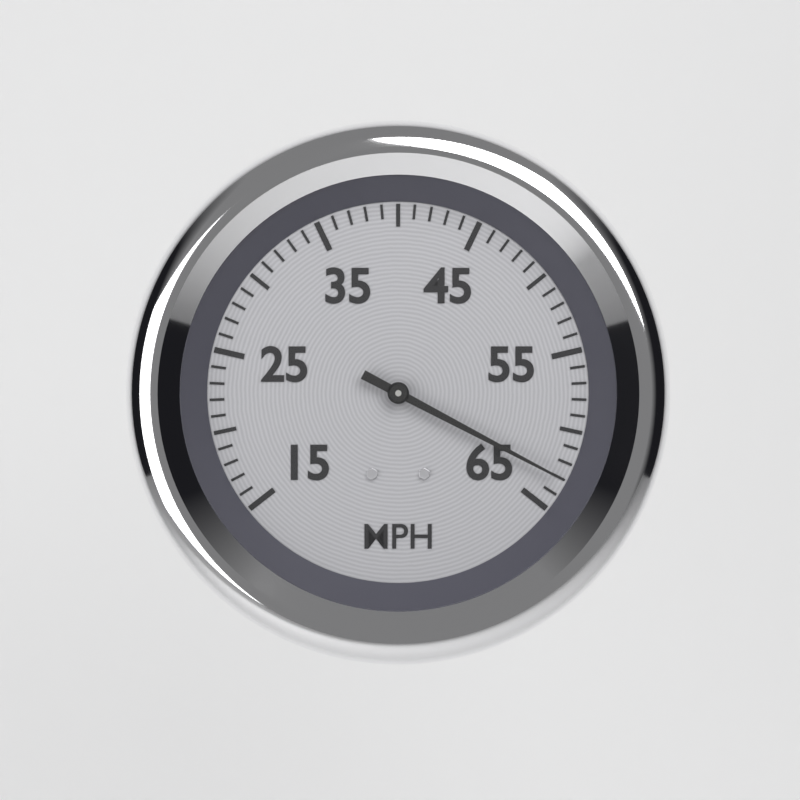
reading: 63 MPH
